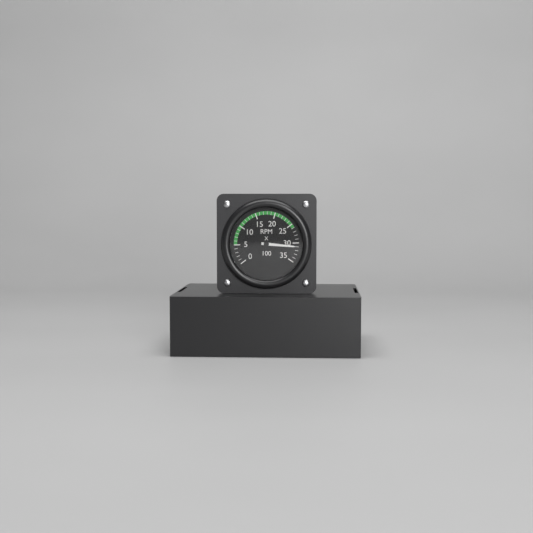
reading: 31 RPM x 100
